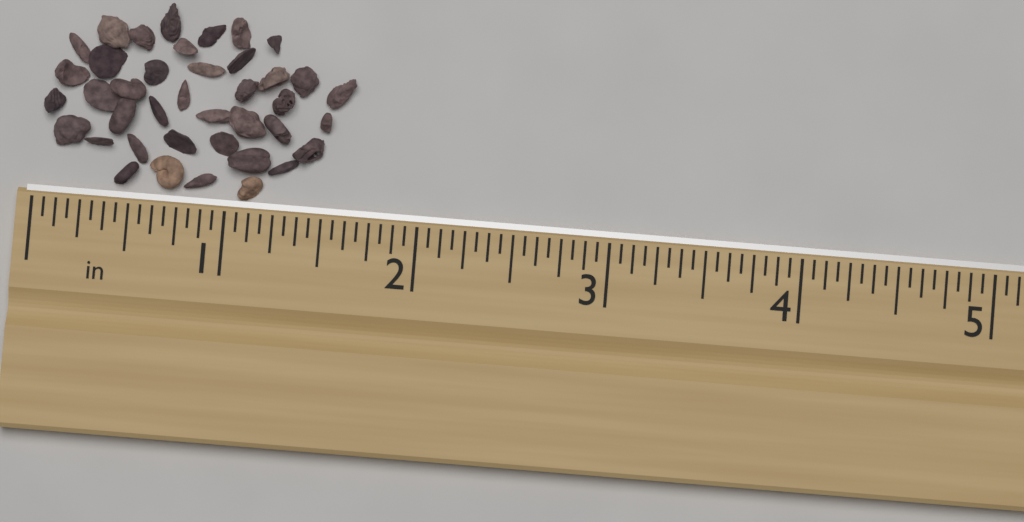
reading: 1.6250 in
